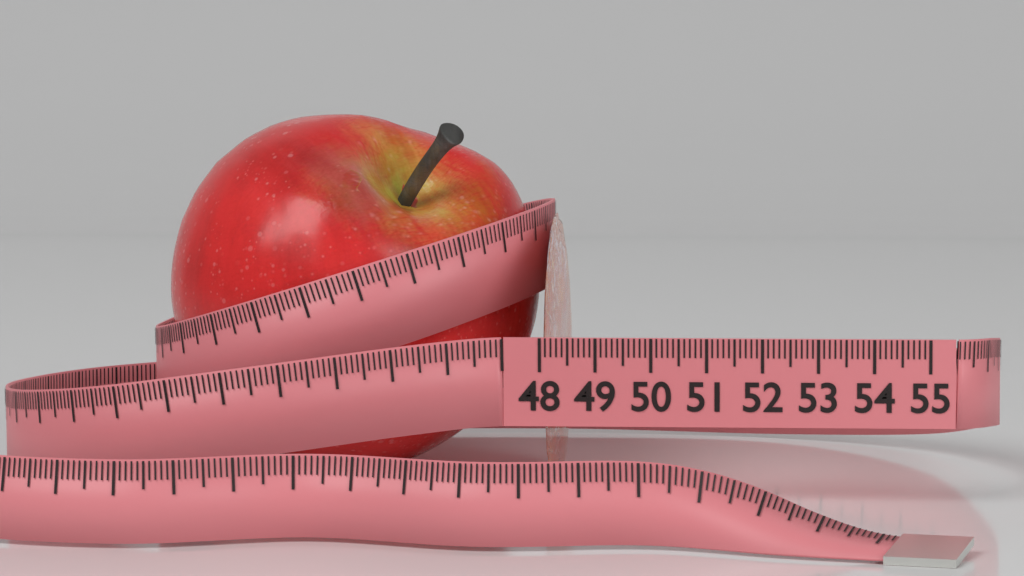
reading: 48.1 (no unit)
